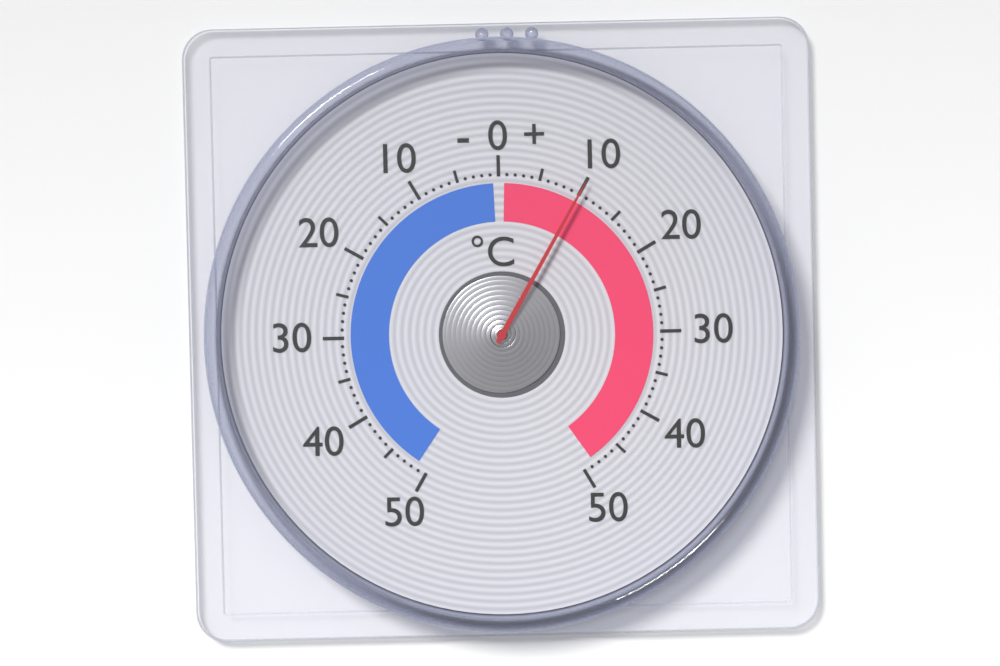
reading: 10 °C
